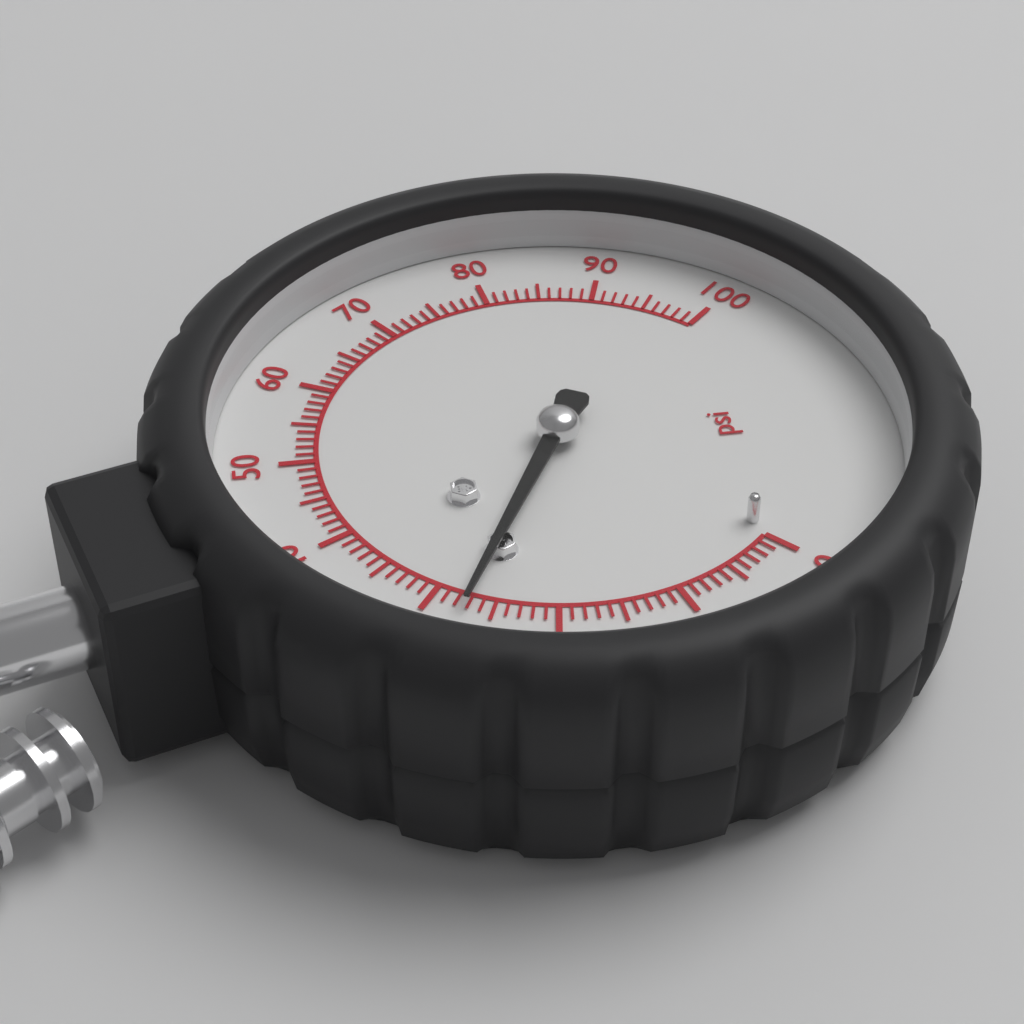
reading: 27 psi
